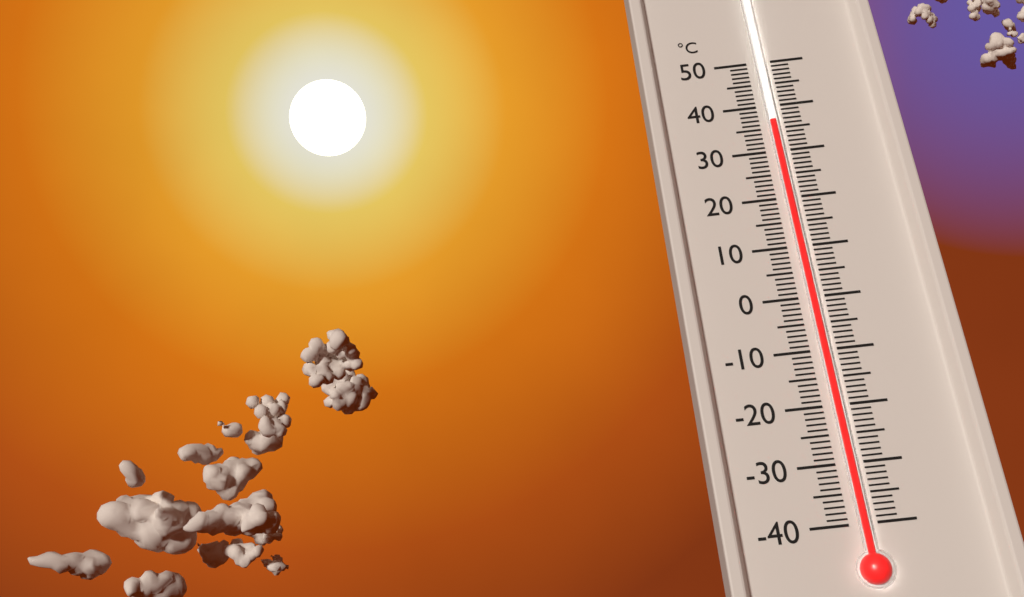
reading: 36 °C
